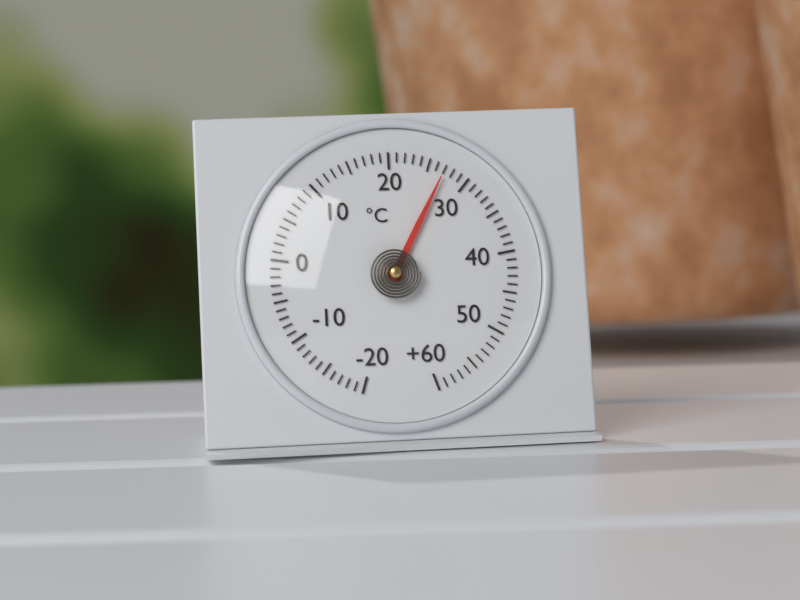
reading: 27 °C
